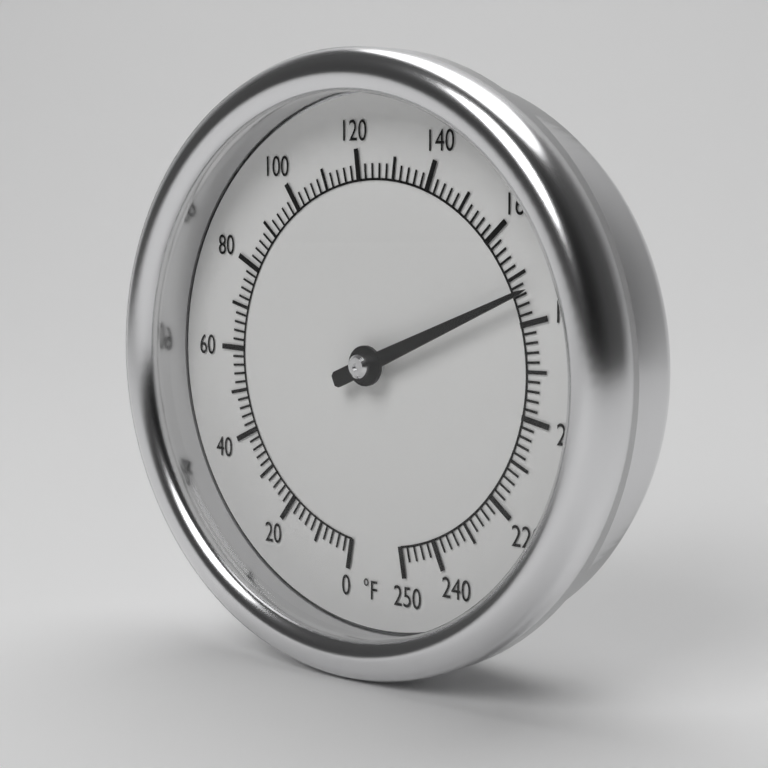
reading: 174 °F
